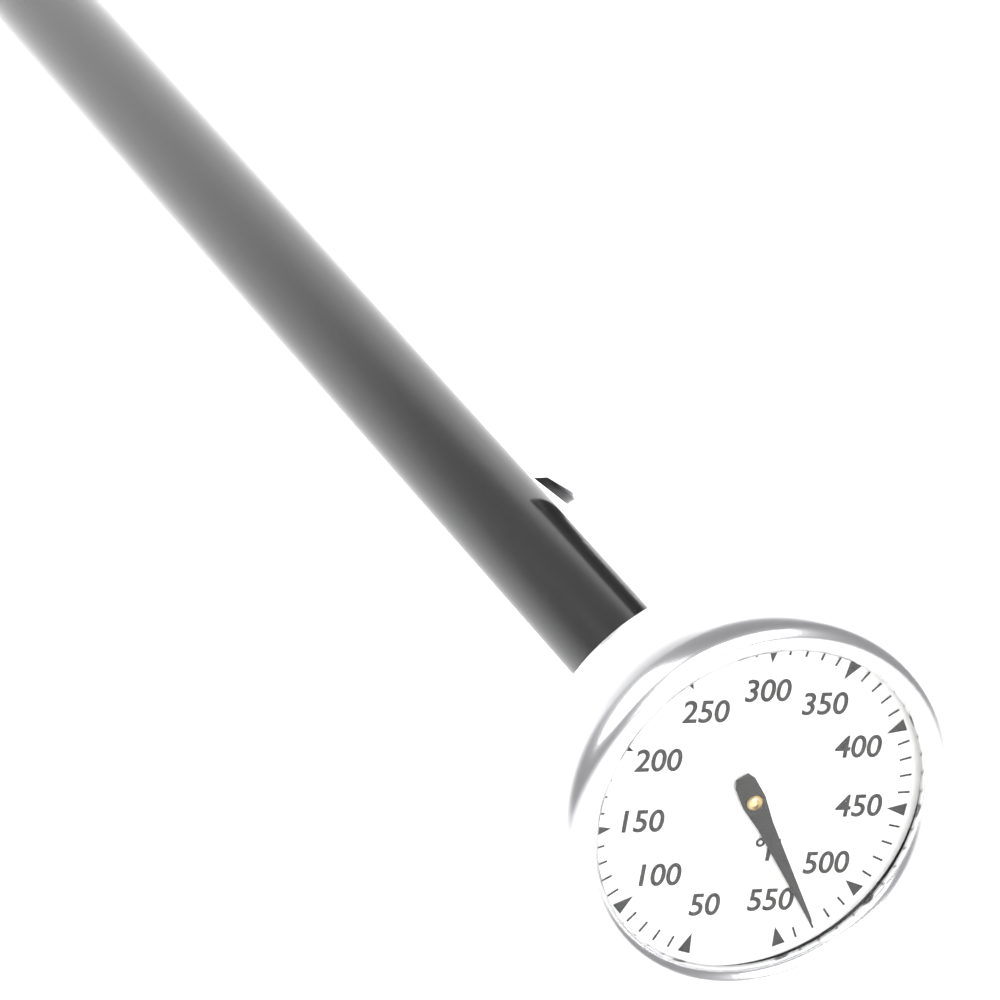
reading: 530 °F
